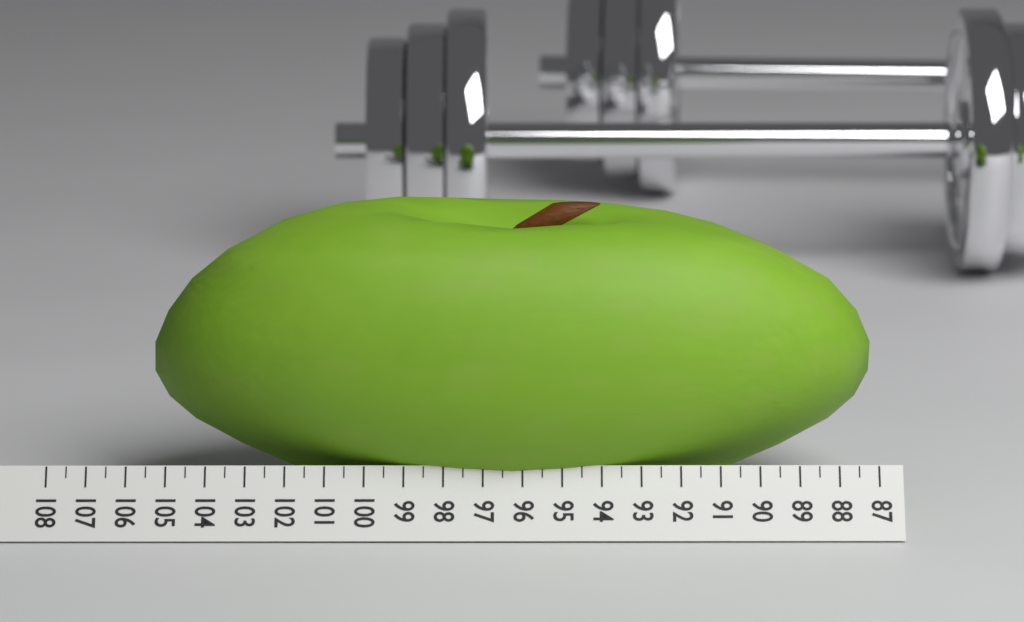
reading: 105.5 (no unit)
